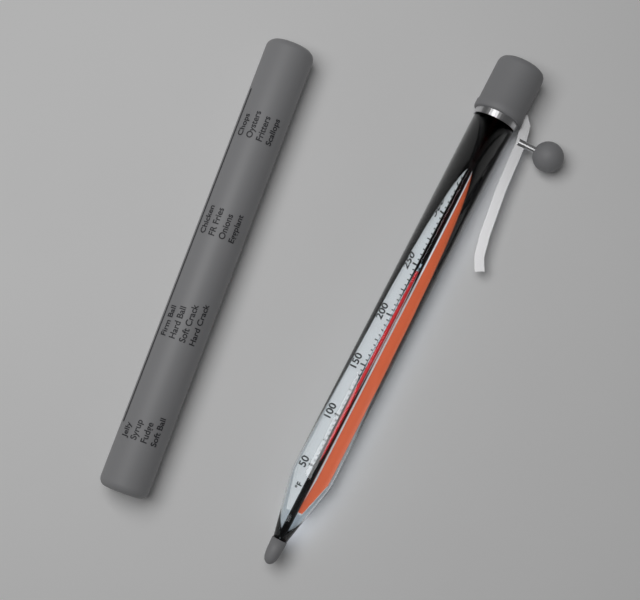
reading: 245 °F
